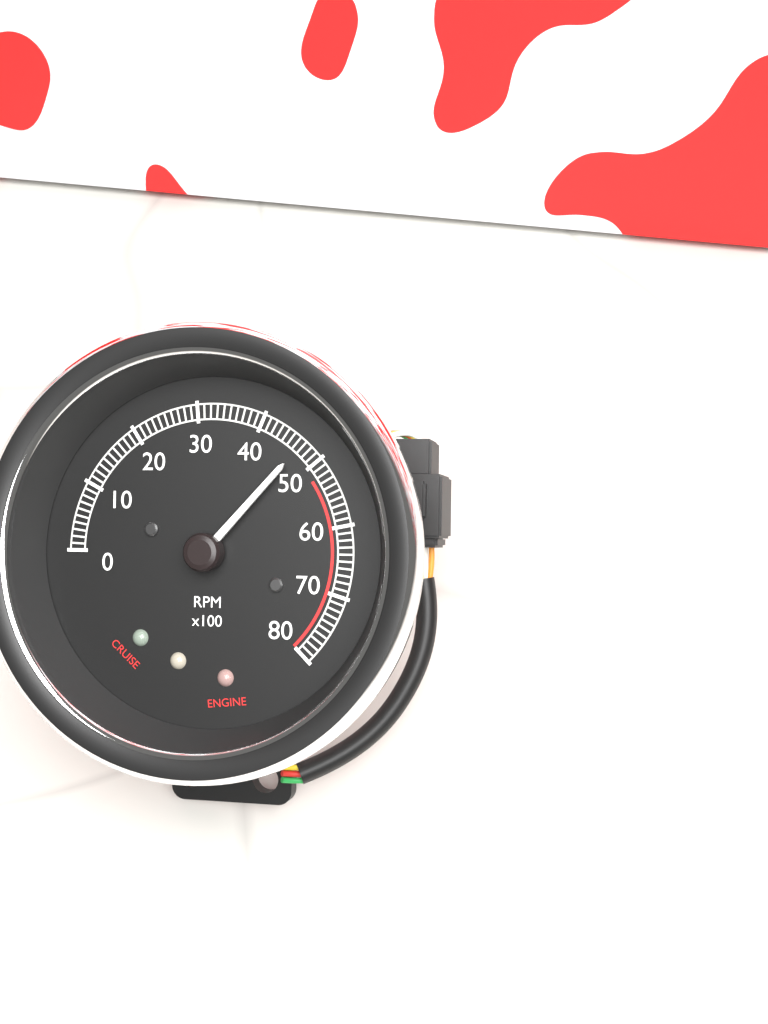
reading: 4700 RPM
